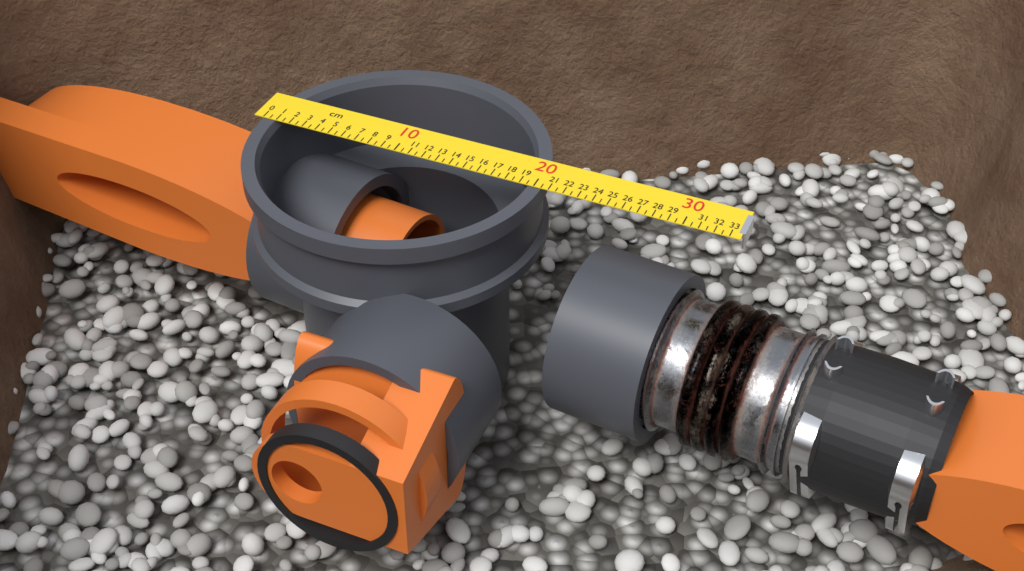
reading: 20.5 cm
